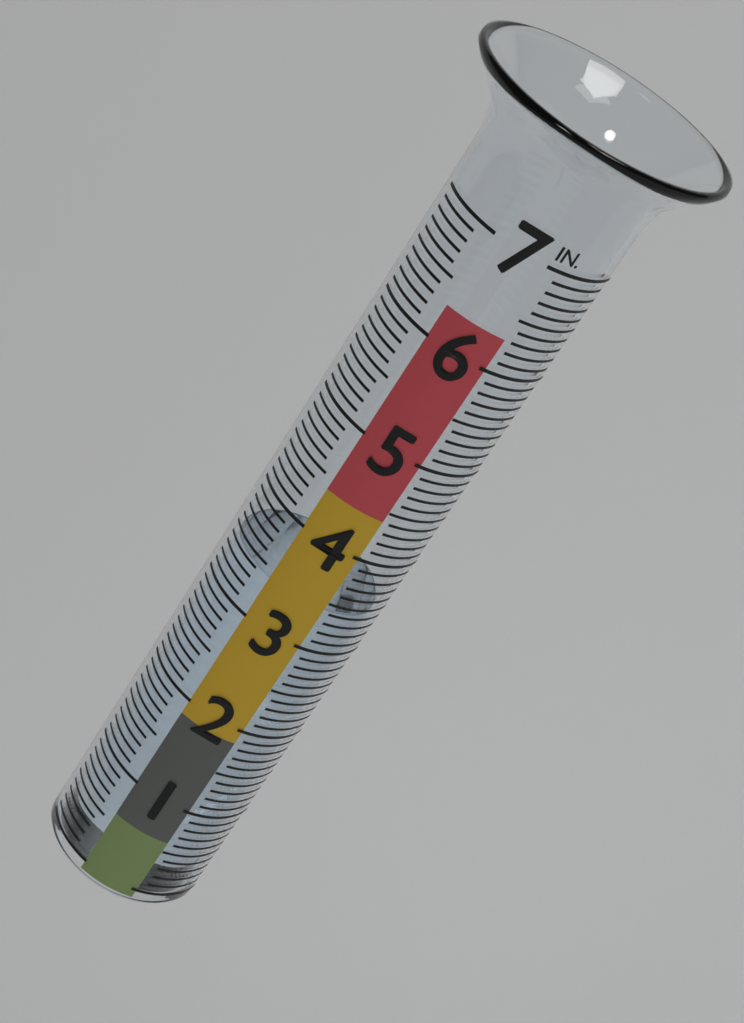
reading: 3.4 in
